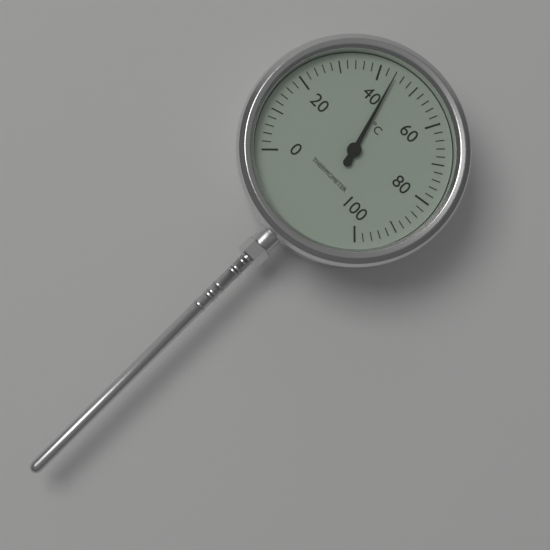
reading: 44 °C
